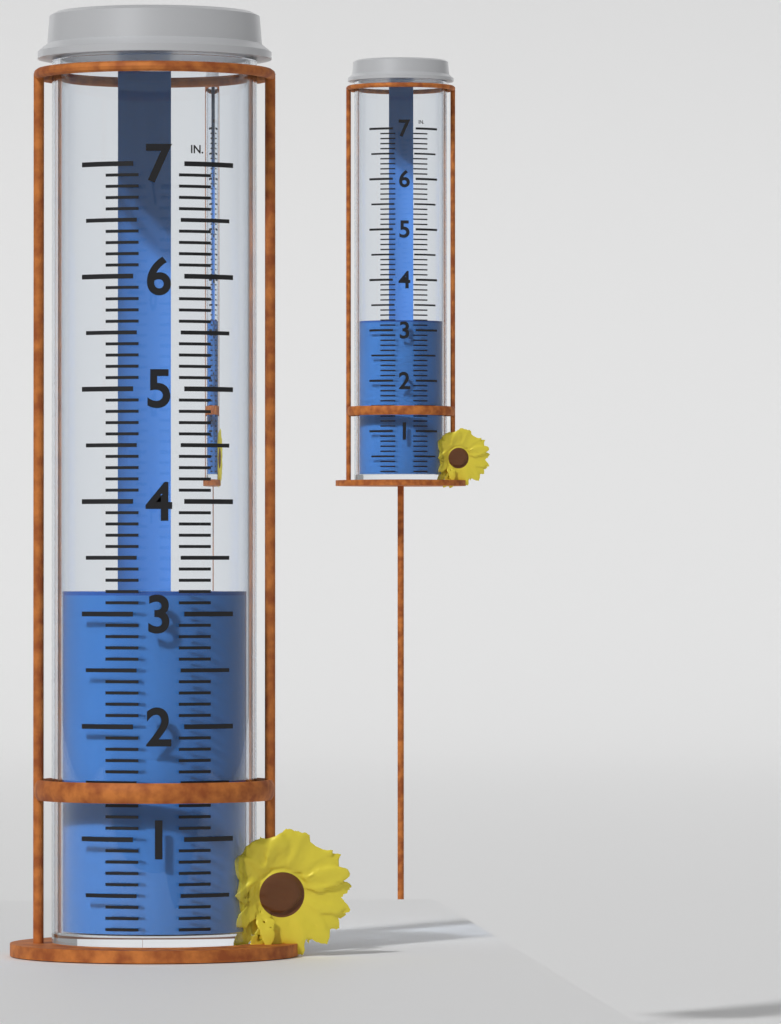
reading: 3.2 in
